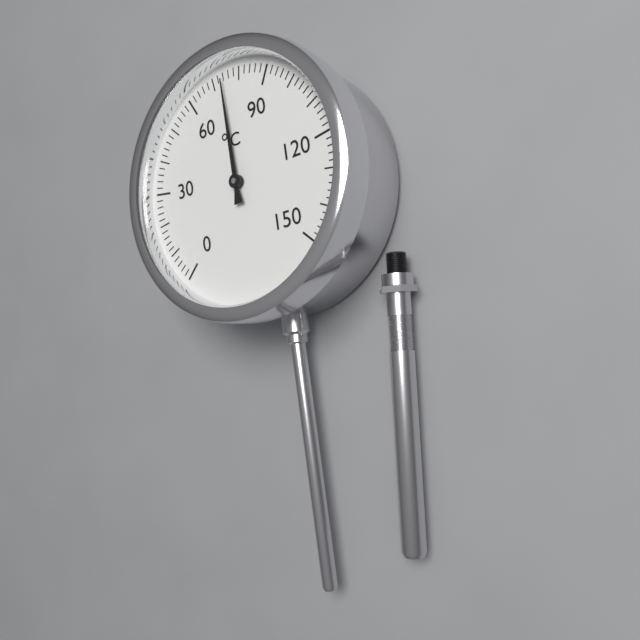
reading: 74 °C
